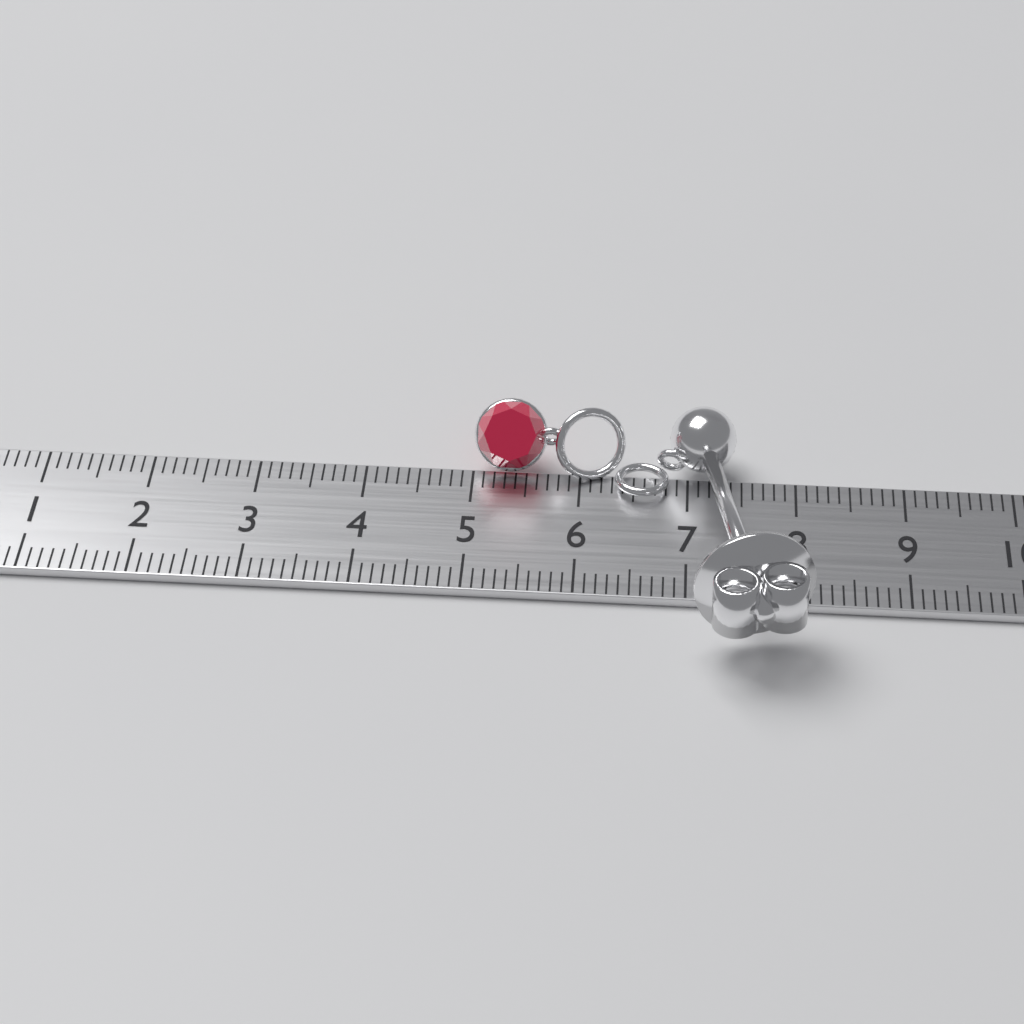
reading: 8.1 cm
